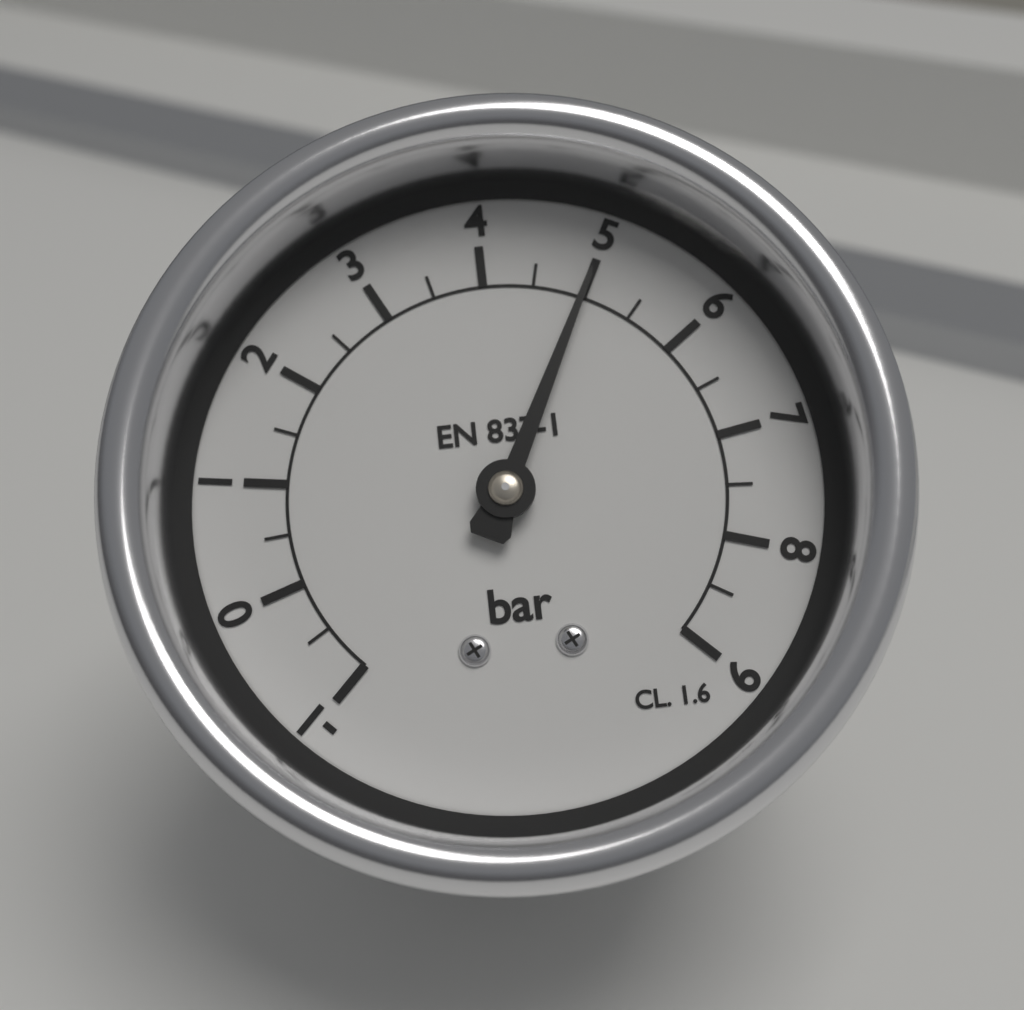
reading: 5.0 bar
